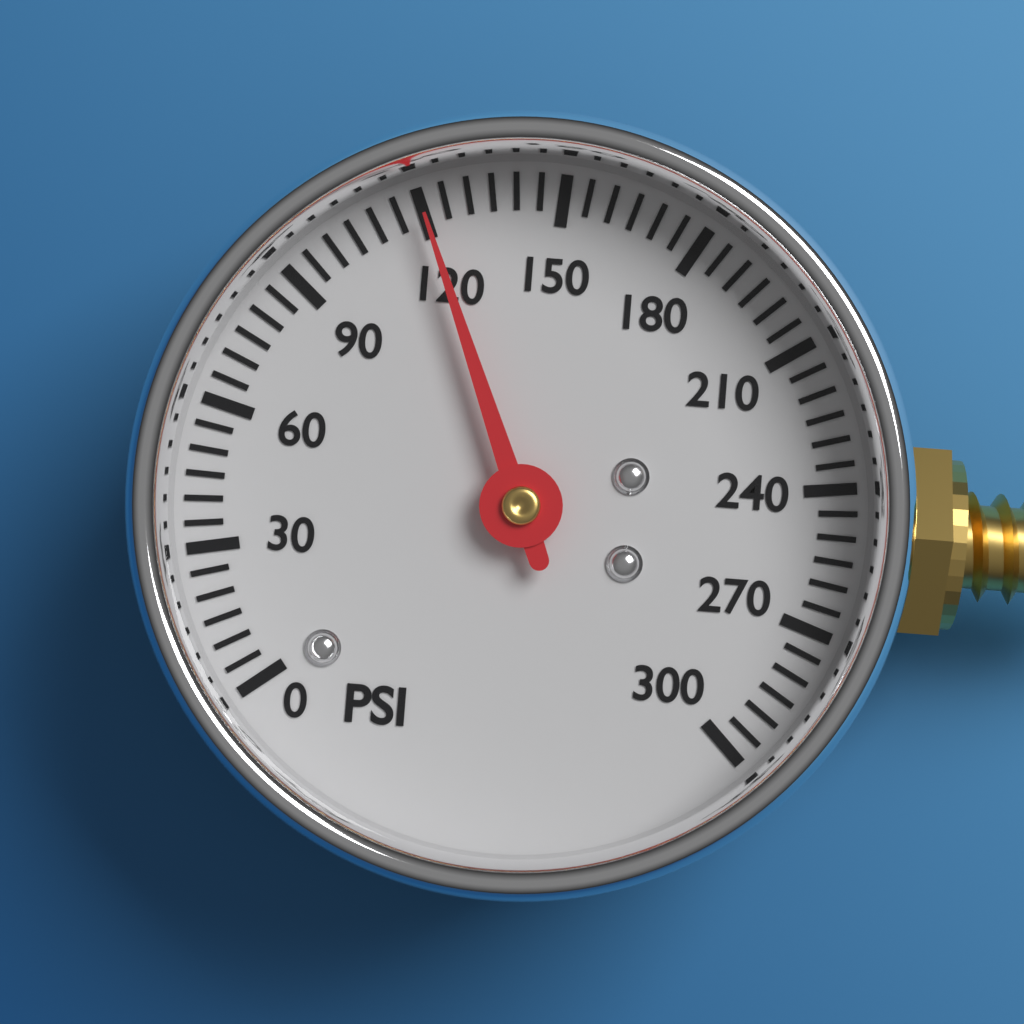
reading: 120 psi
